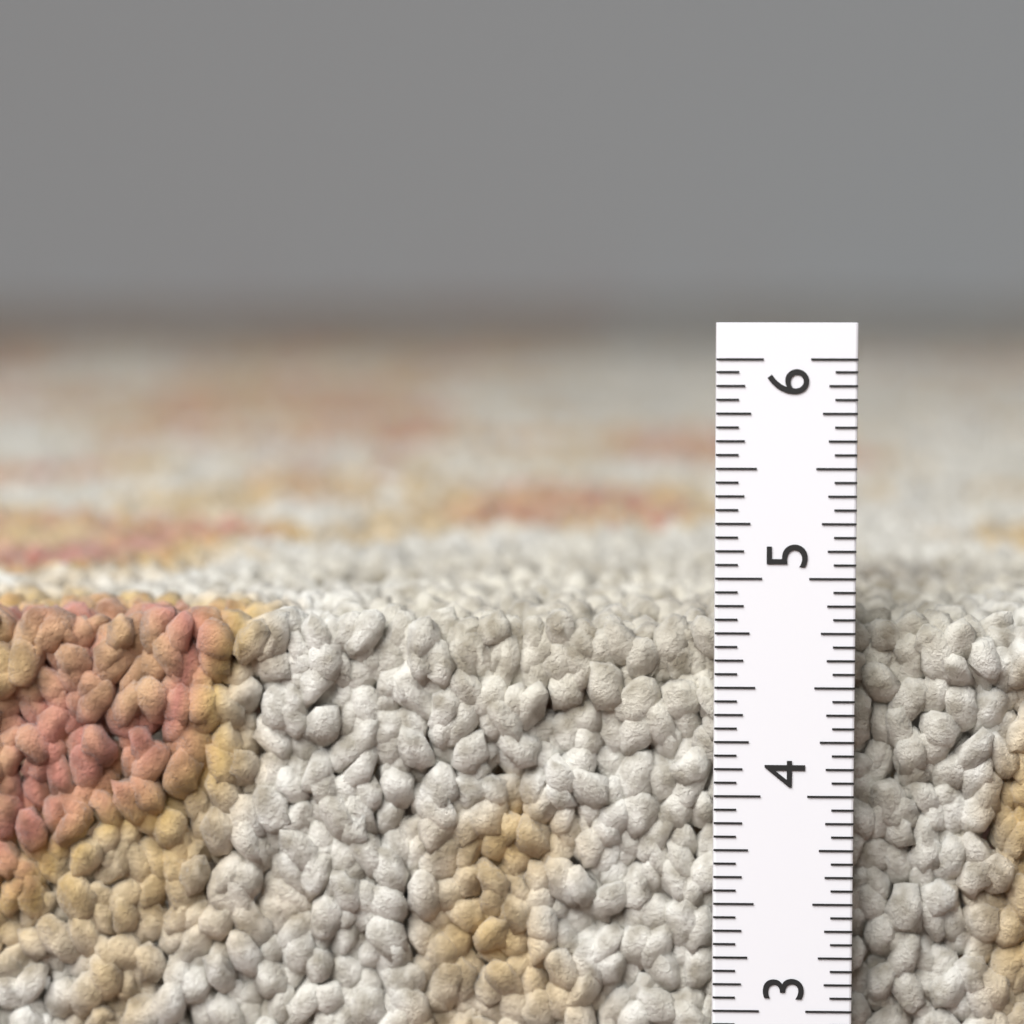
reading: 4.8125 in
